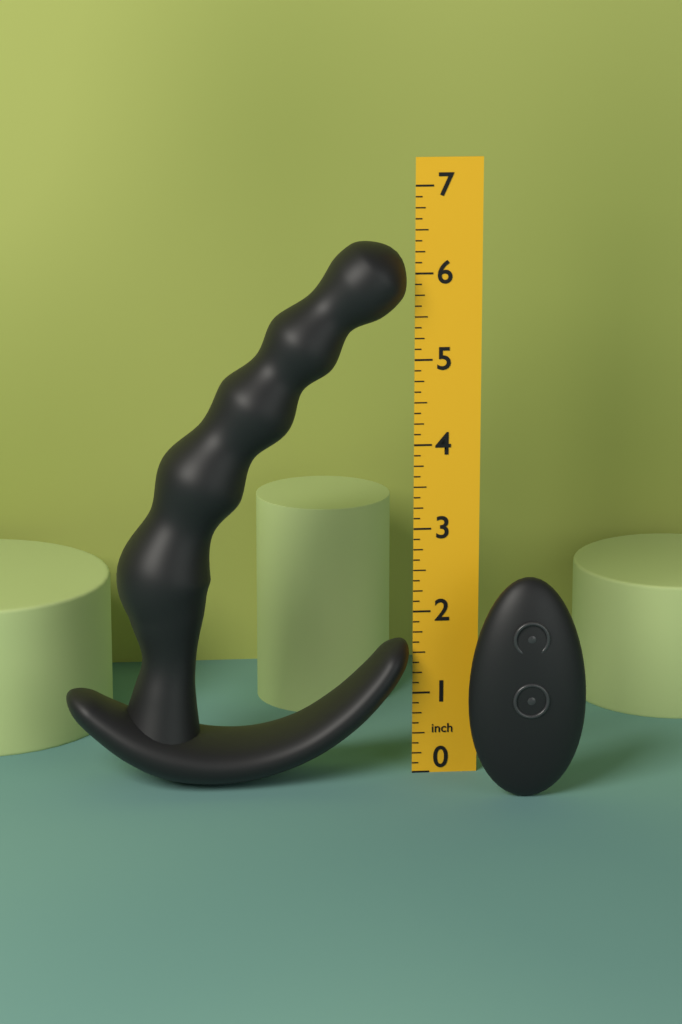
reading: 6.375 in
